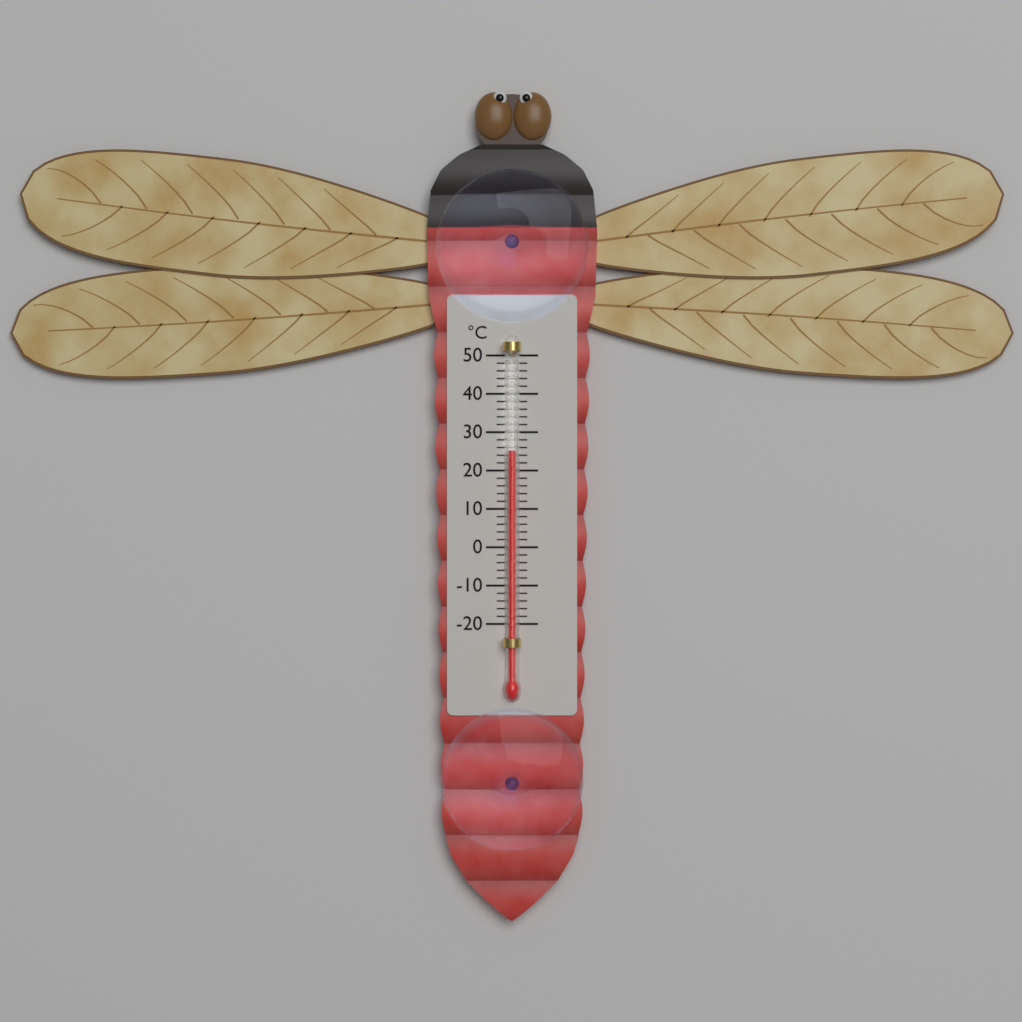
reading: 25 °C
